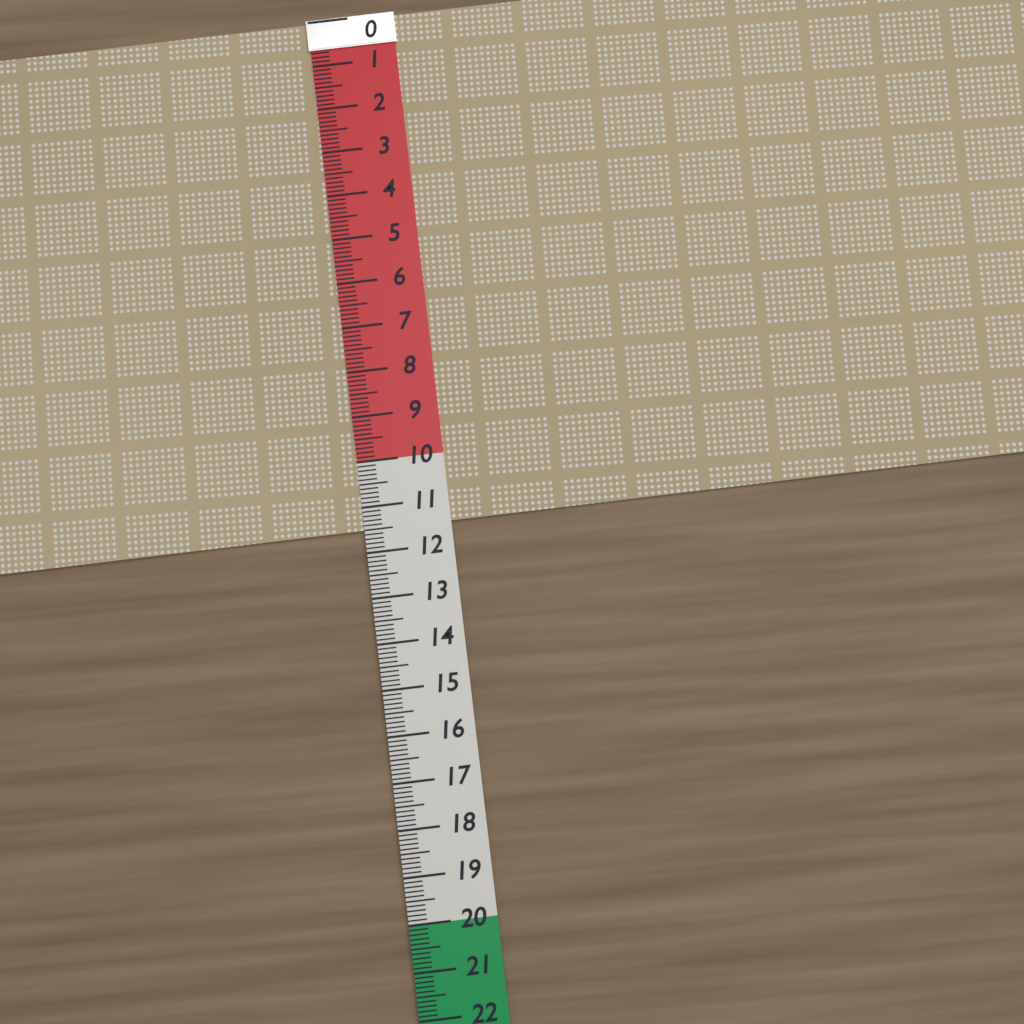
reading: 11.5 (no unit)
